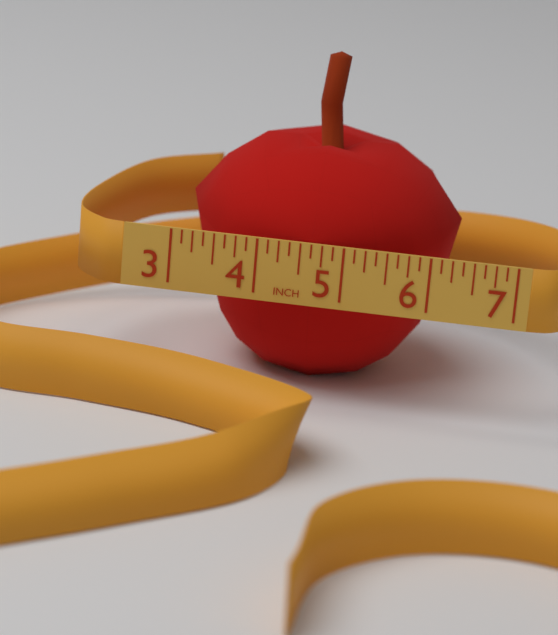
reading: 6.250 in
